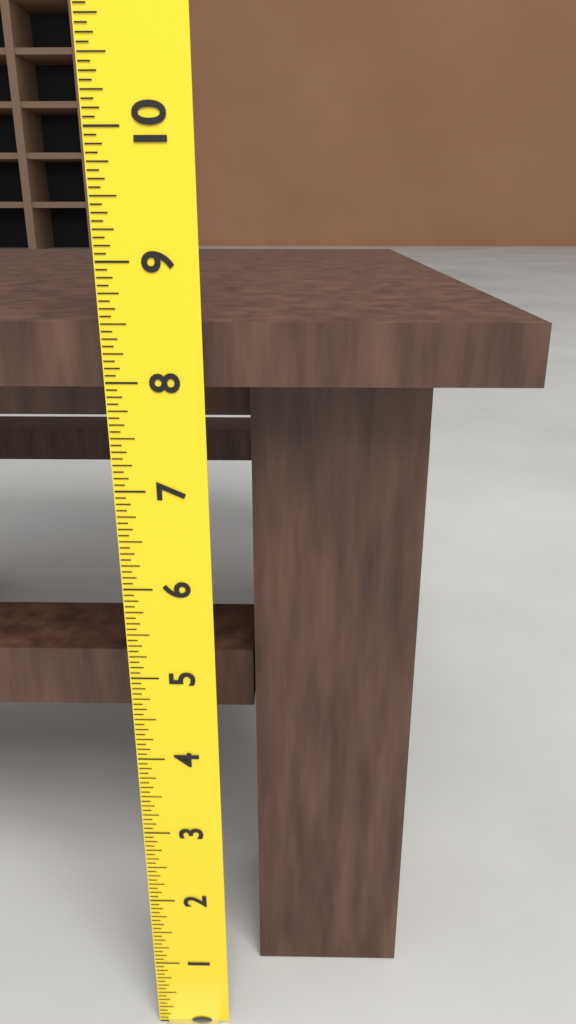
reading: 8.5000 (no unit)
